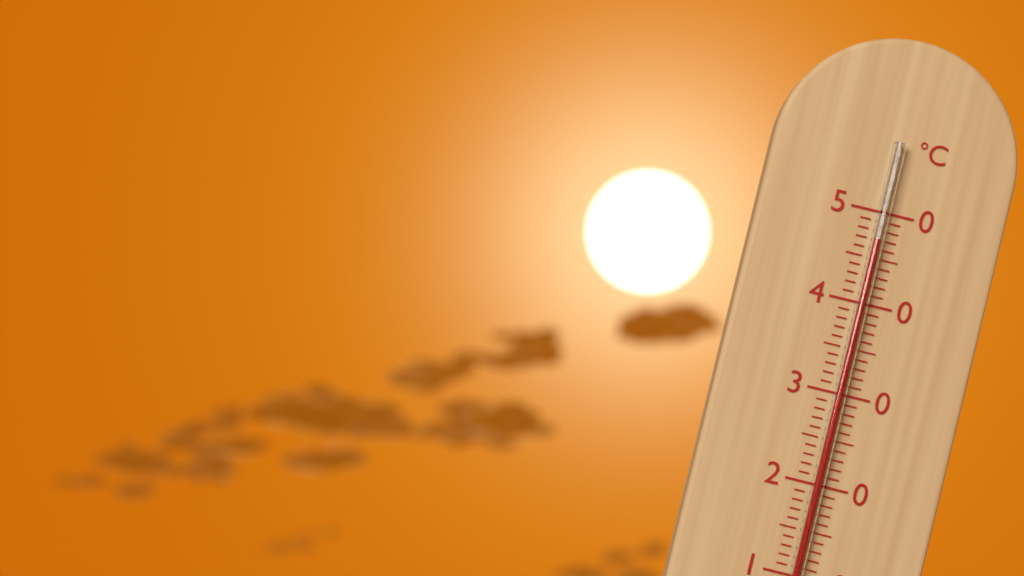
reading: 47 °C
